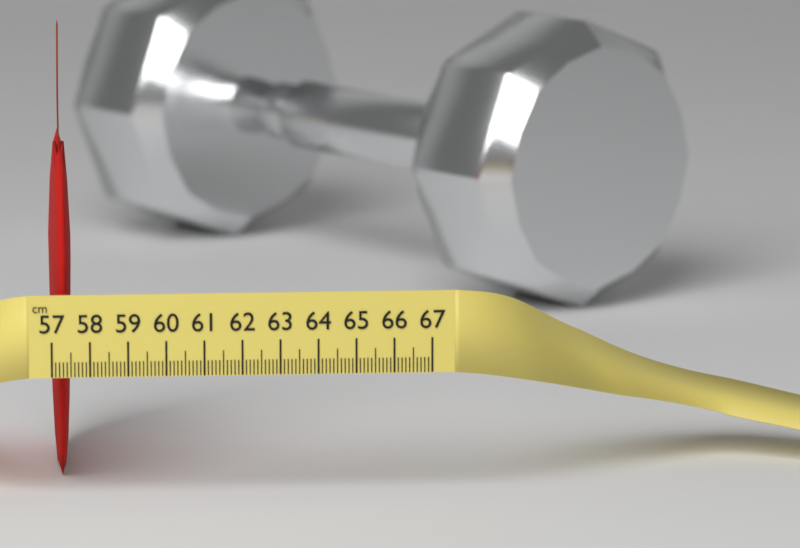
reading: 57.6 cm
